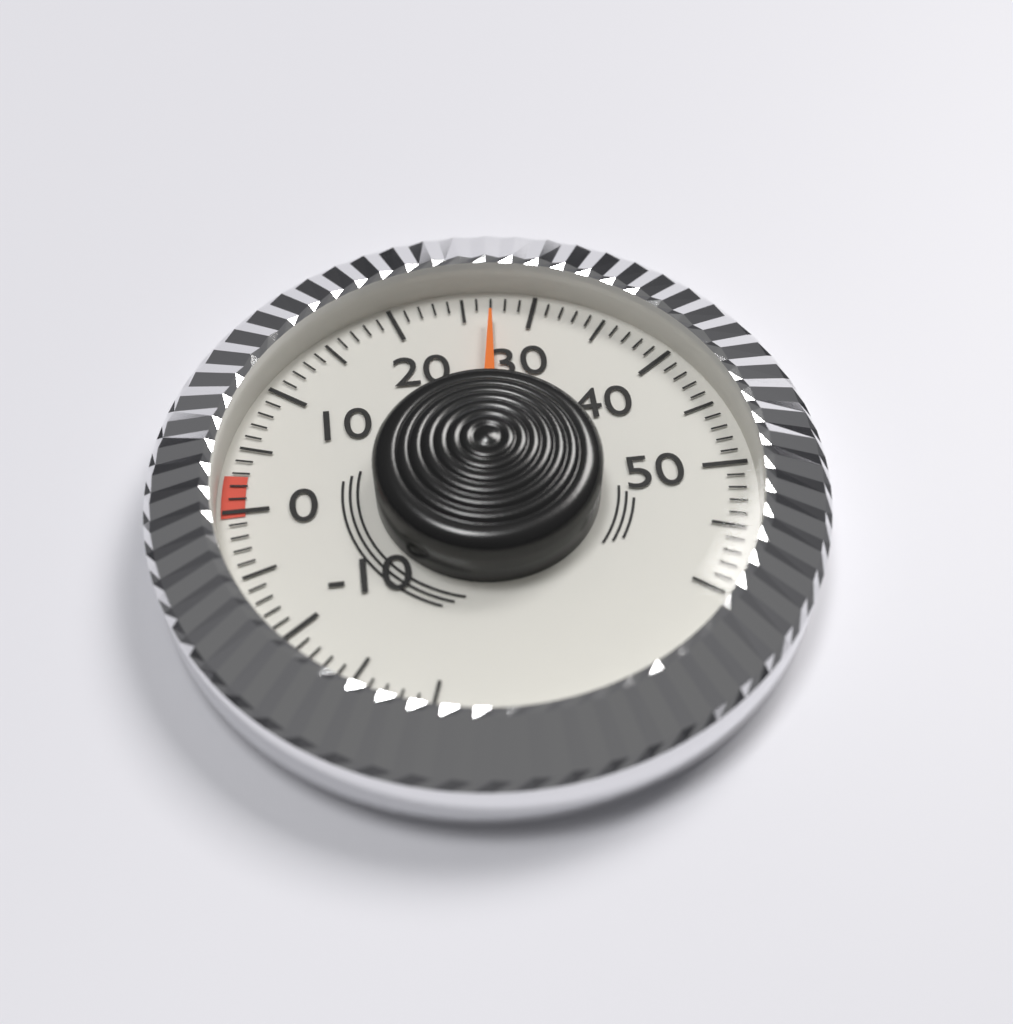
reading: 27 (no unit)
